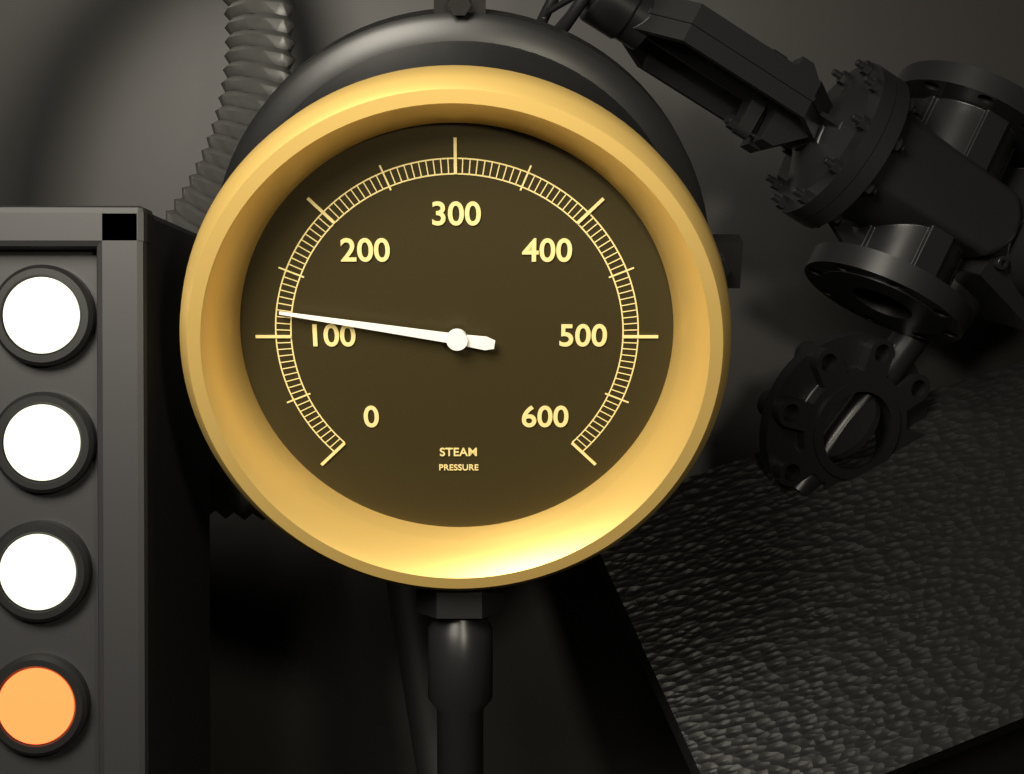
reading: 120 (no unit)
